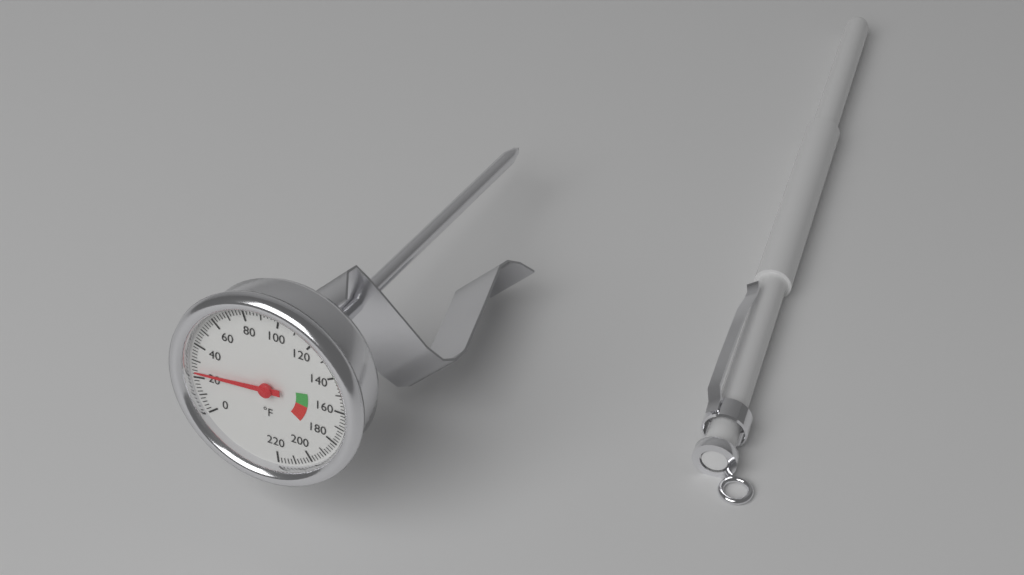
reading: 24 °F
